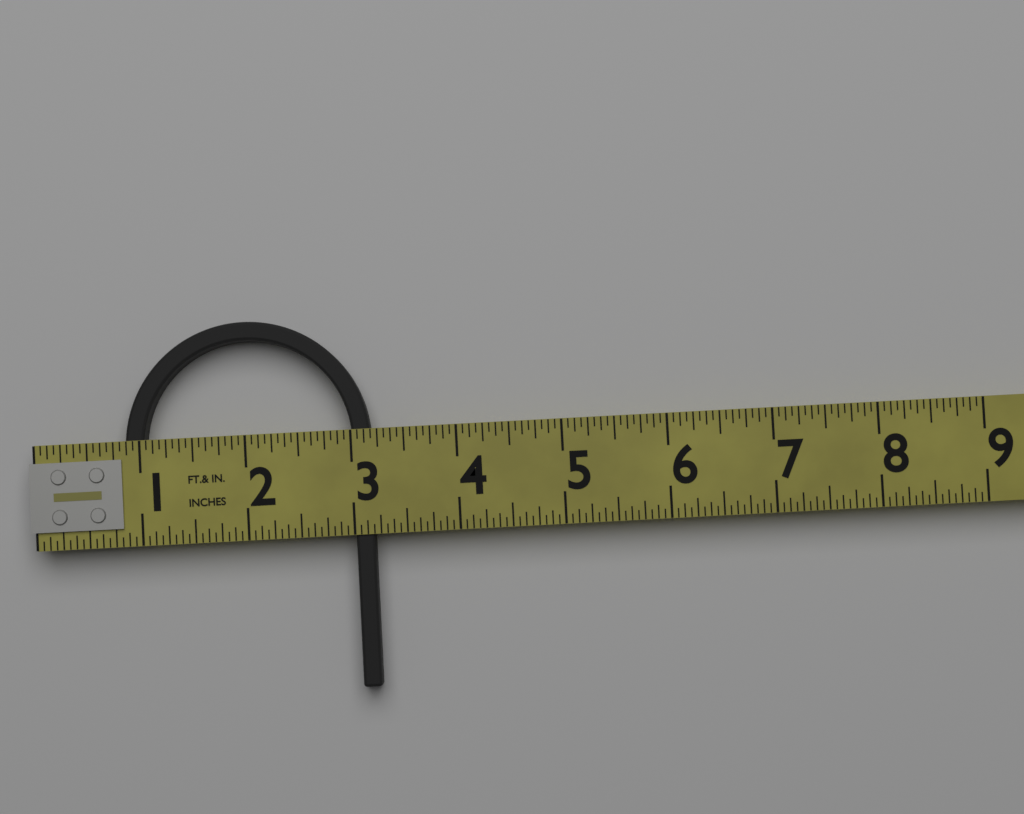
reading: 3.1875 in
